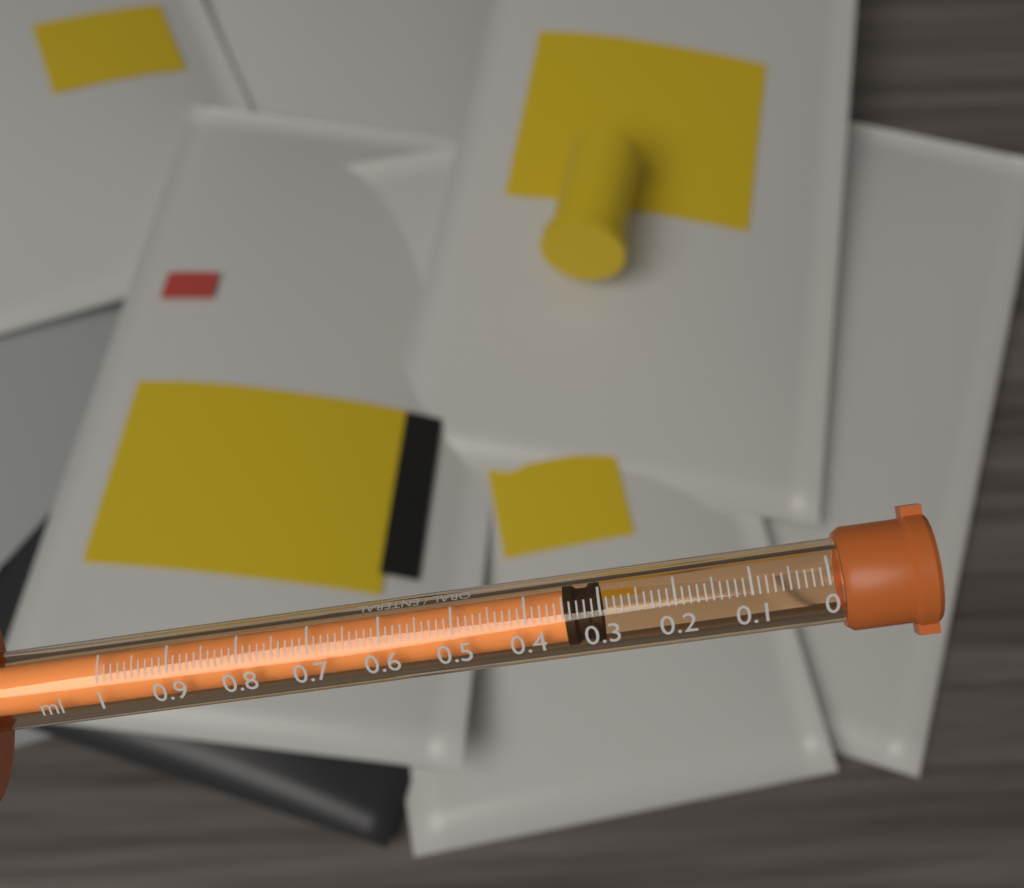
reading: 0.30 ml
